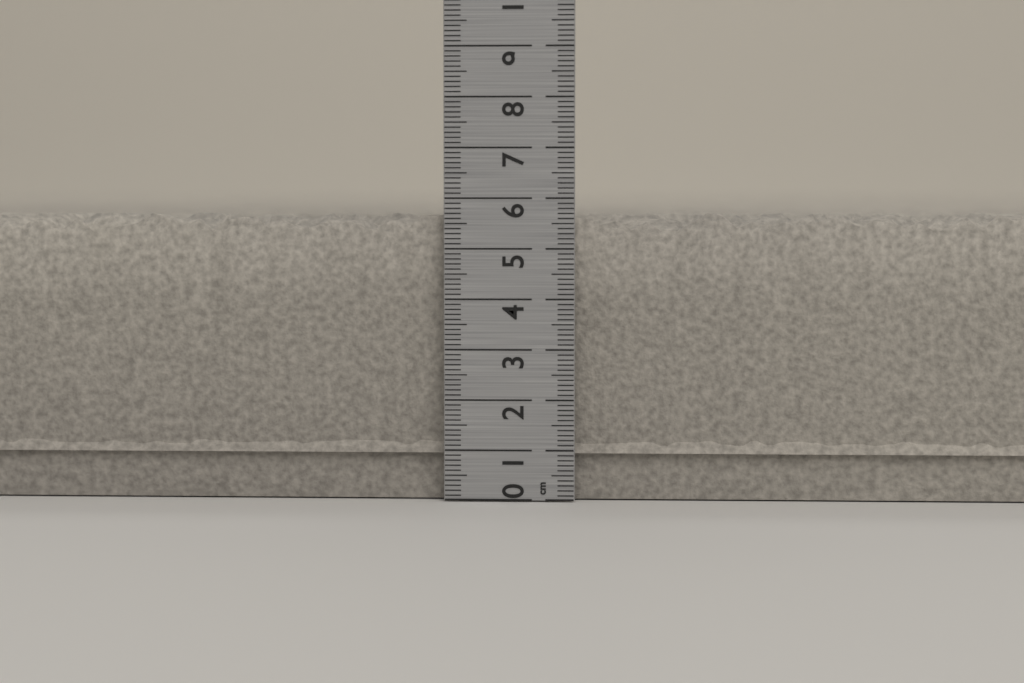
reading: 5.8 cm
